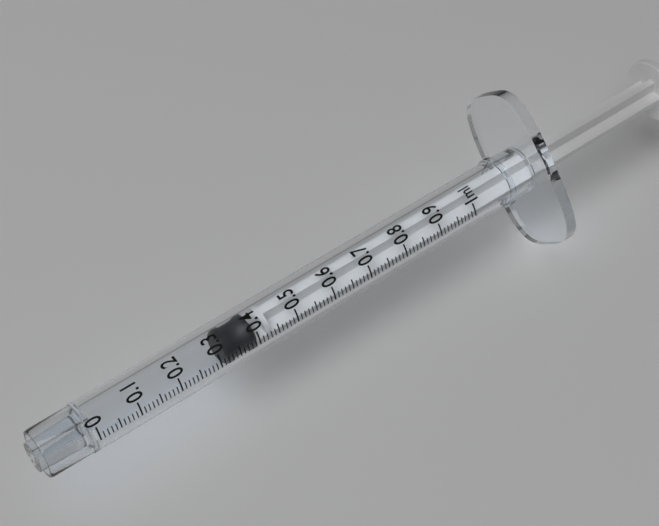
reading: 0.32 ml
